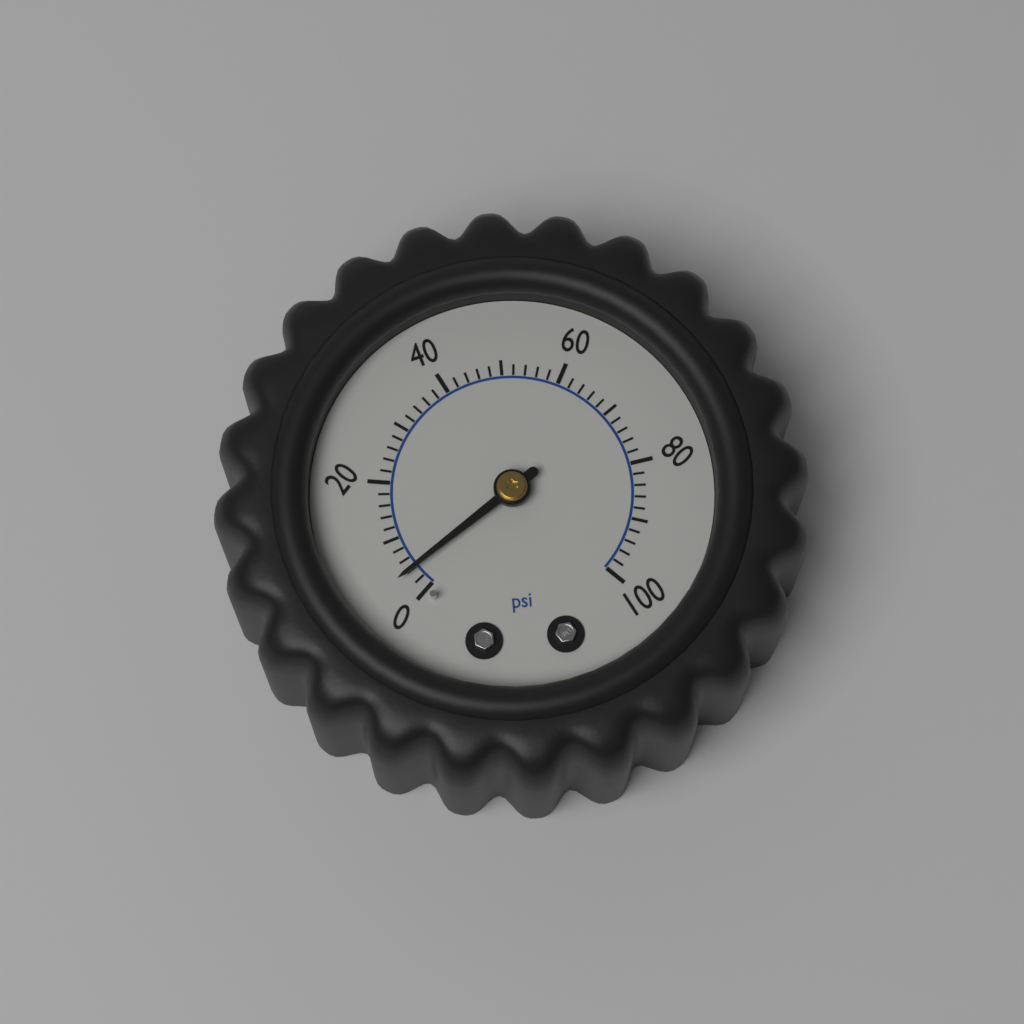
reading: 4 psi
